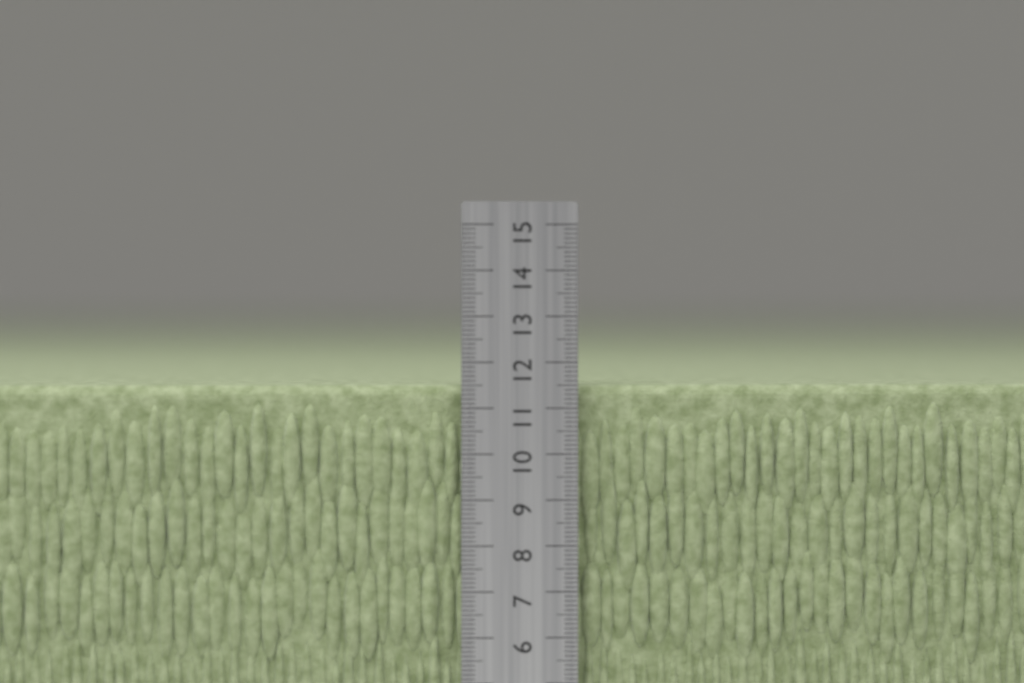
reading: 11.5 cm
